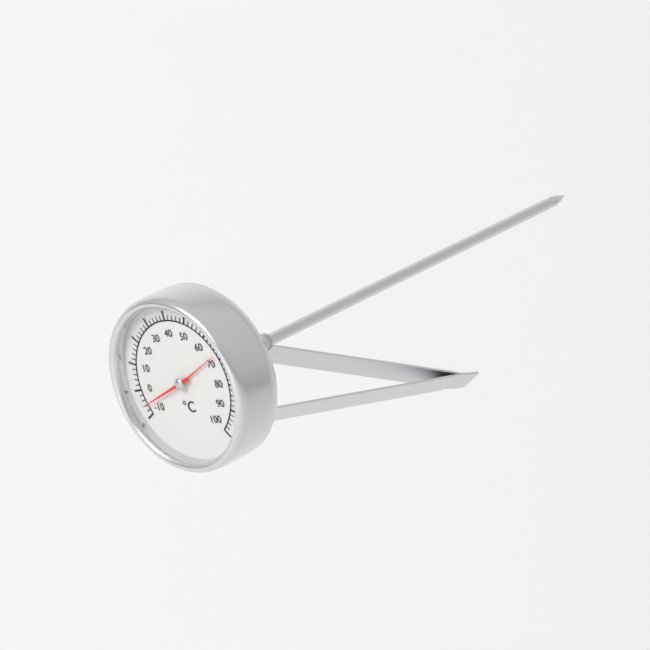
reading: -6 °C
